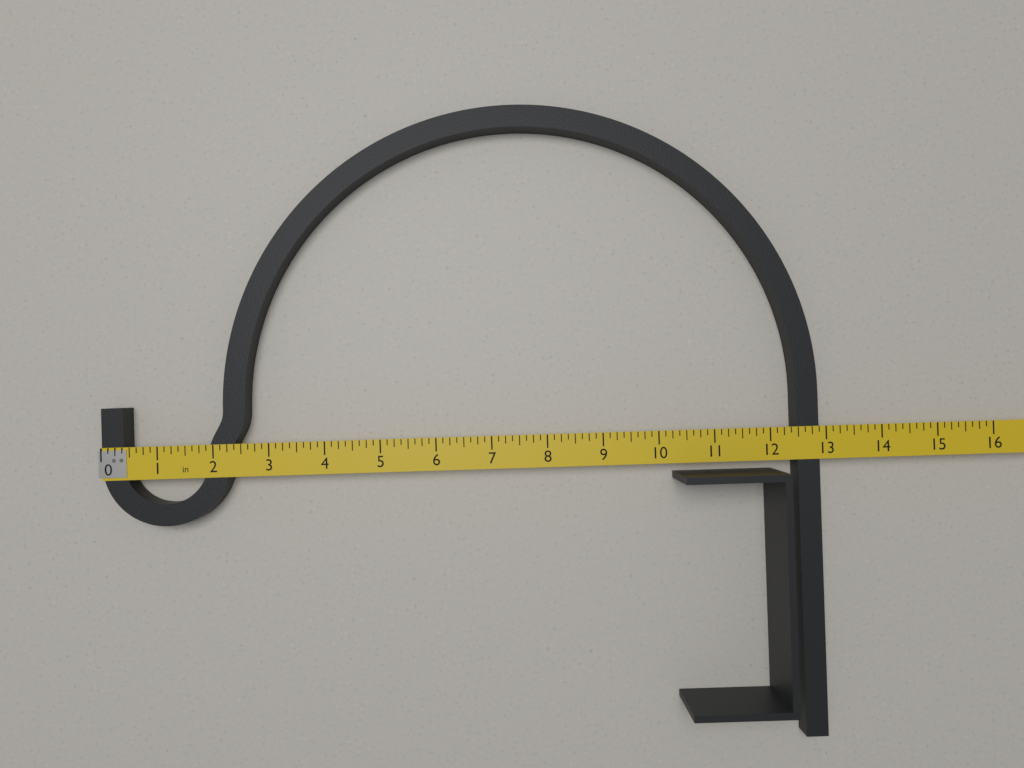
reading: 12.875 in
